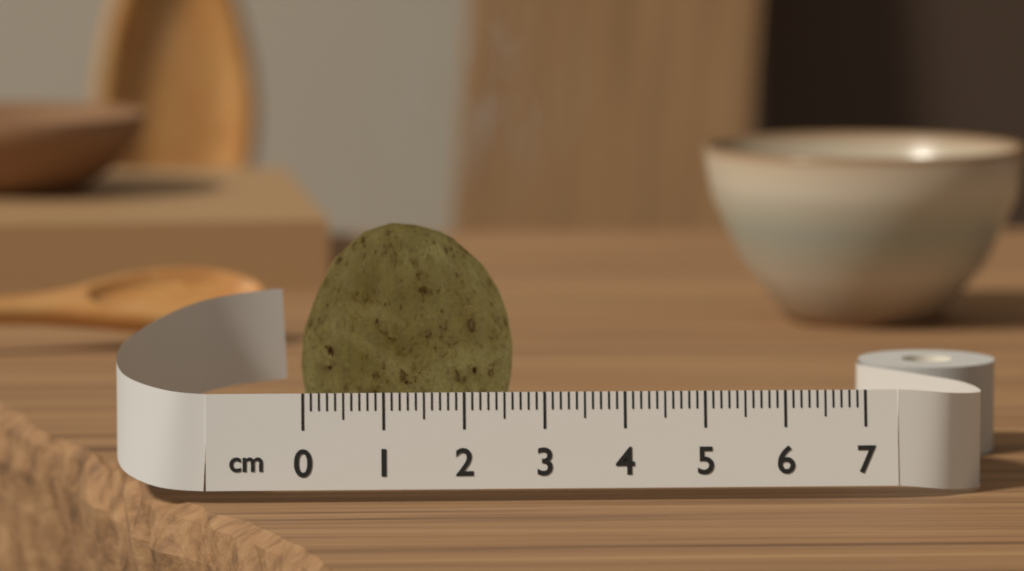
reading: 2.7 cm
